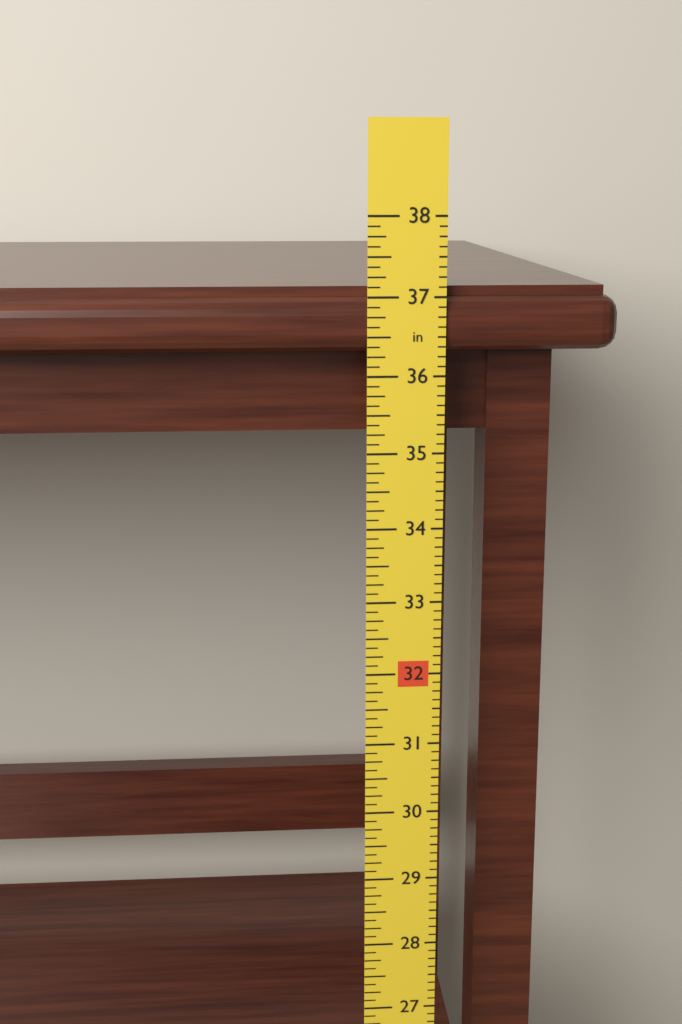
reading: 37.125 in
